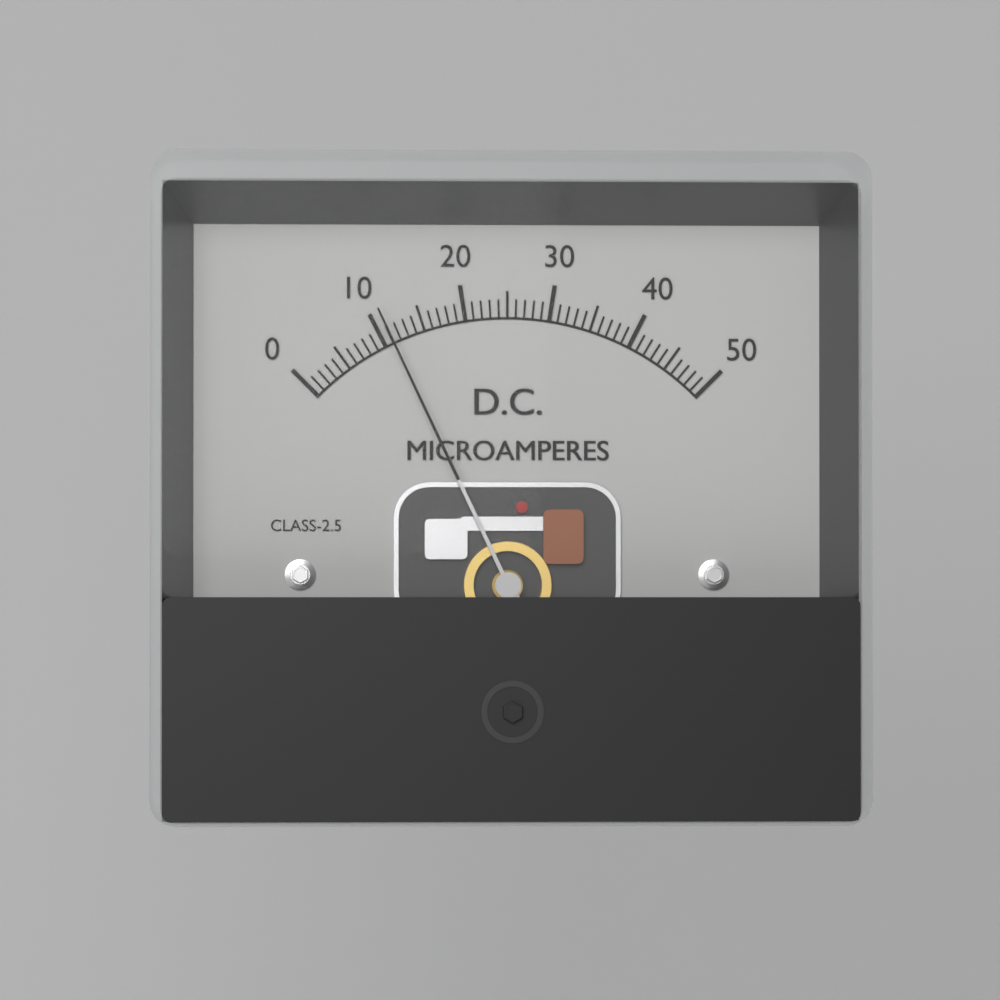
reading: 11 µA
